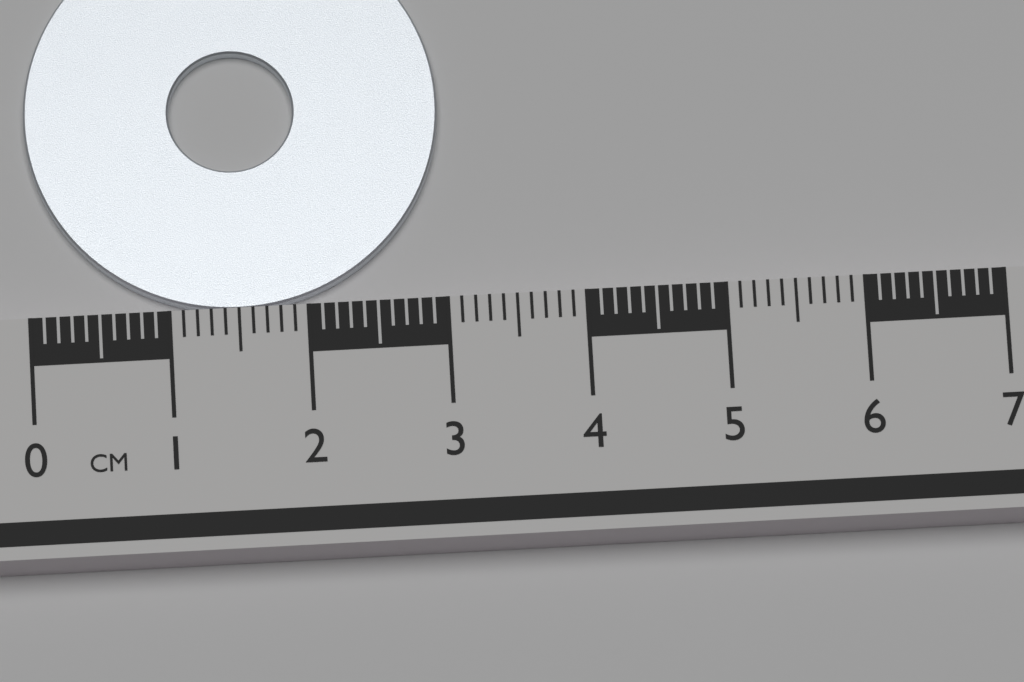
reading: 3.0 cm
